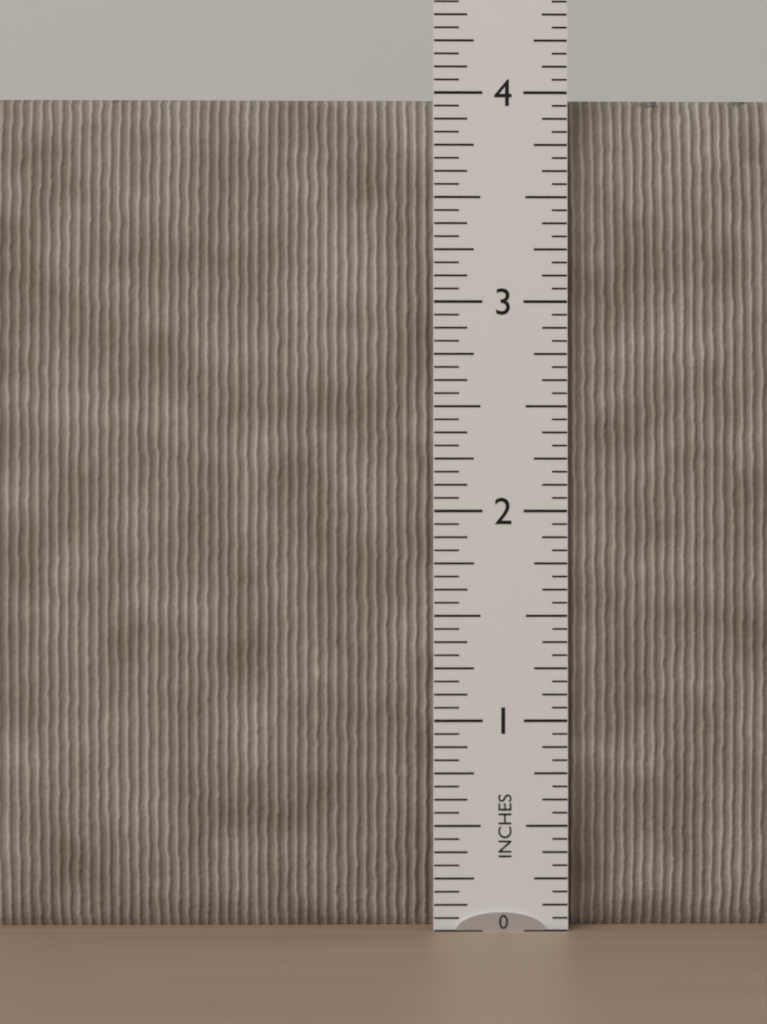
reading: 4.0000 in
